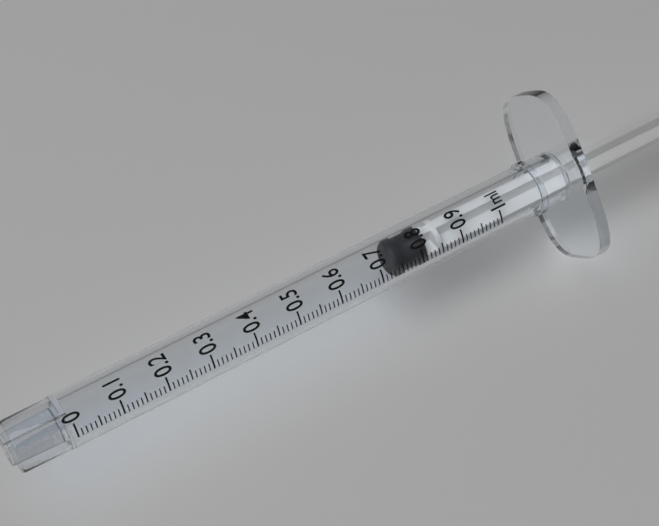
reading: 0.74 ml
